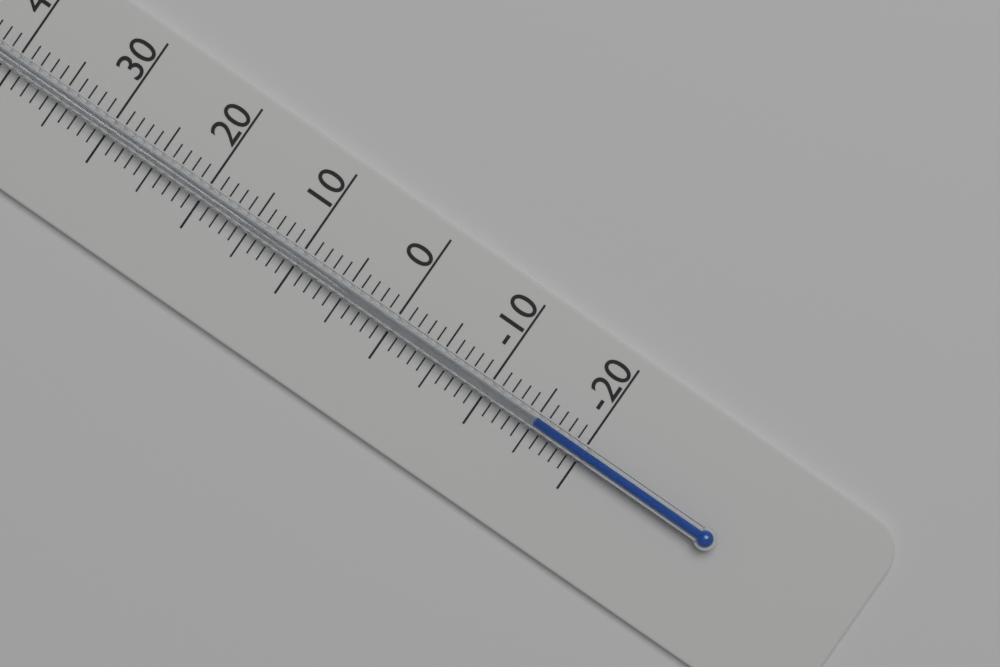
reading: -15 °C
